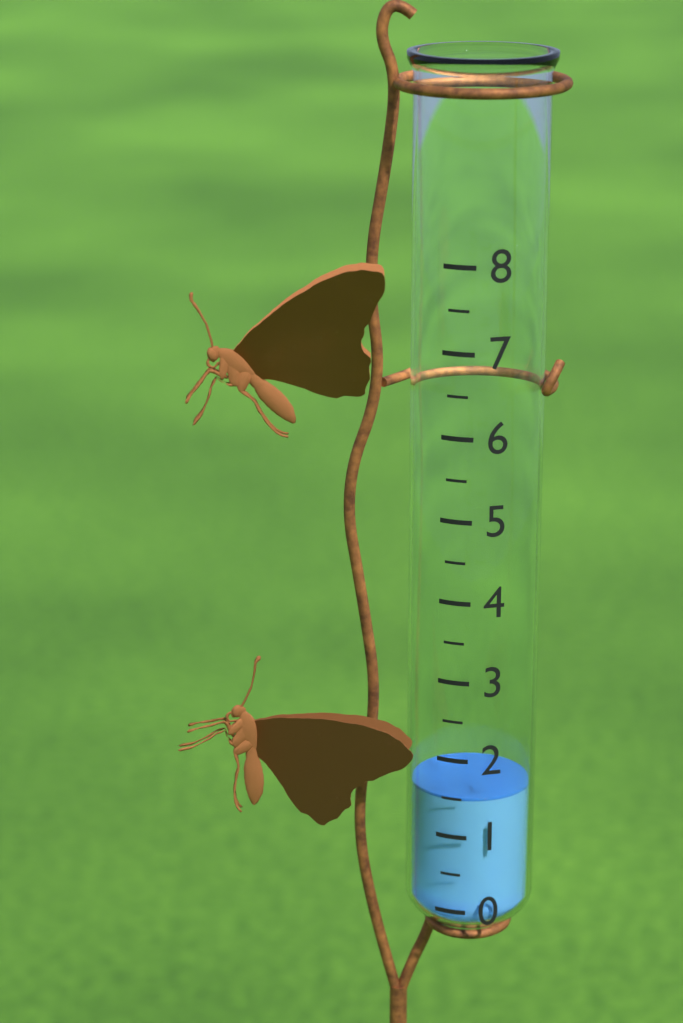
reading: 1.5 (no unit)
